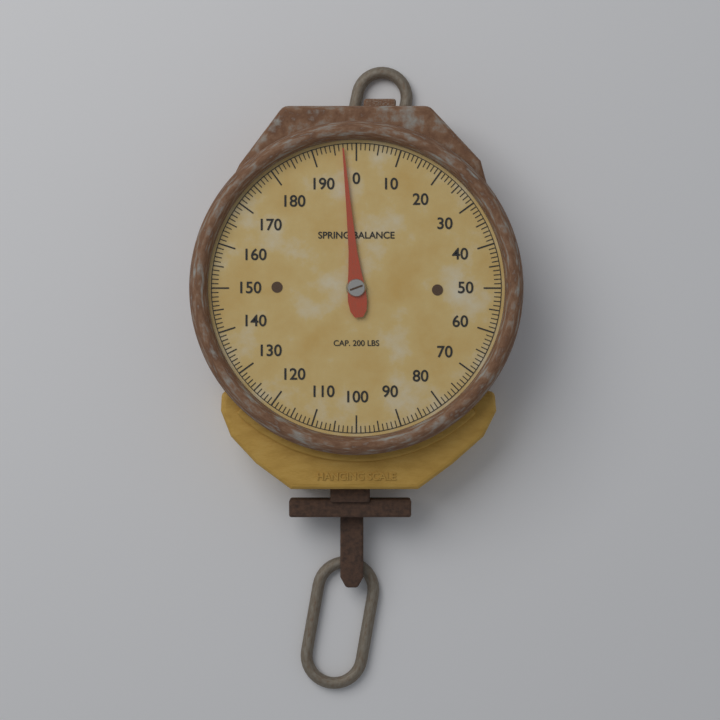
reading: 197 lbs
